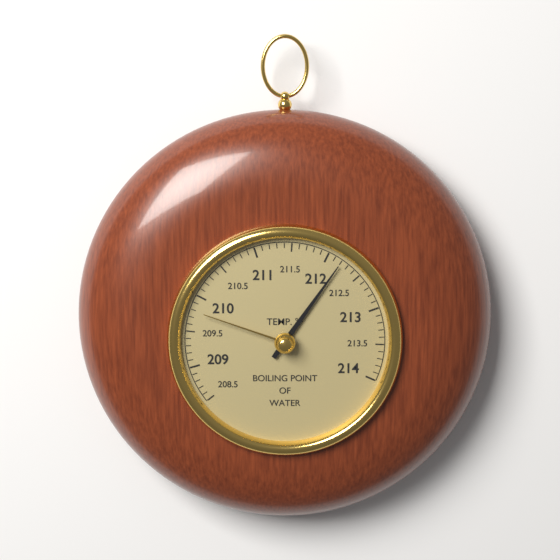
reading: 212.2 °F
